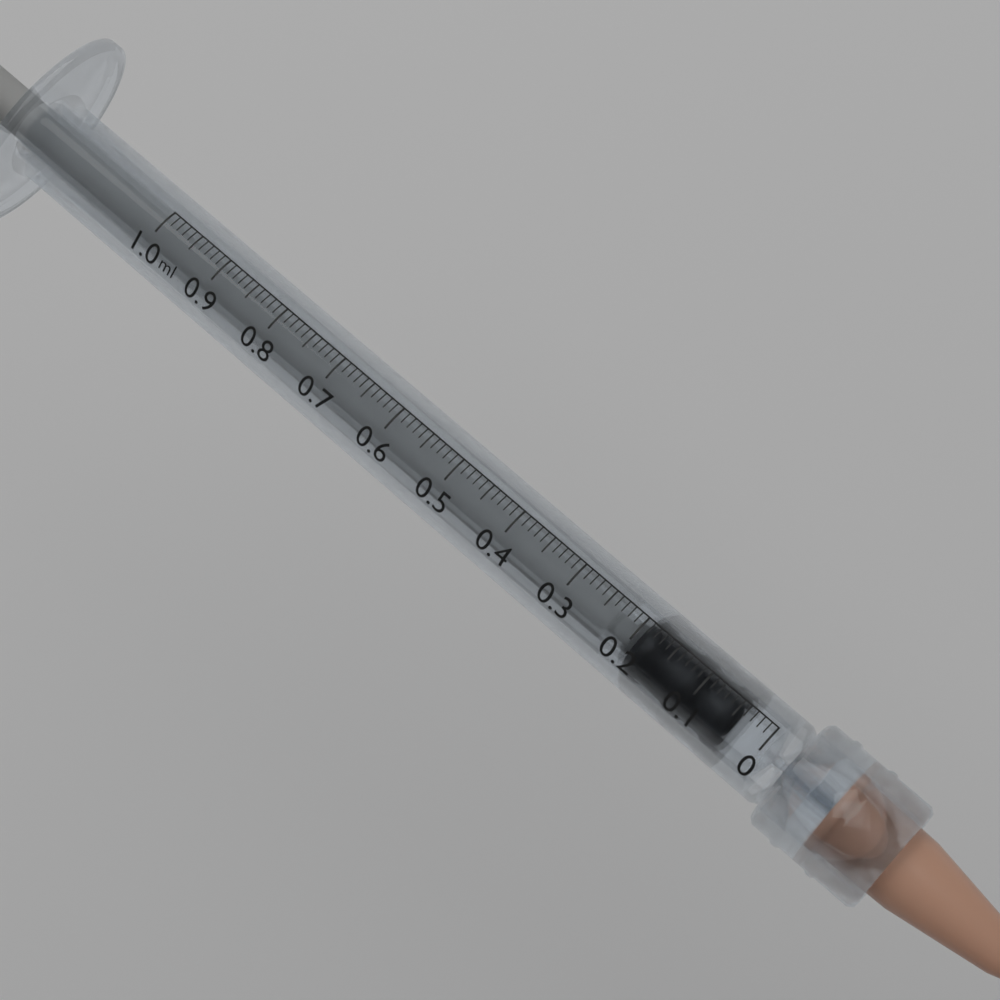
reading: 0.04 ml
